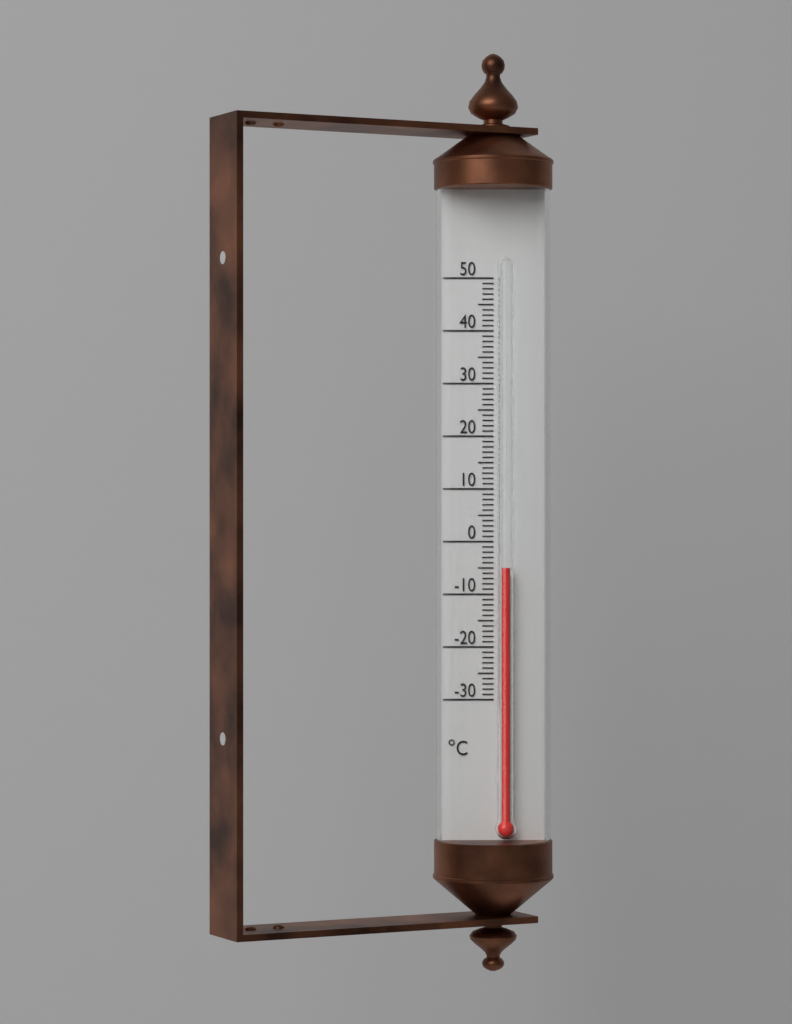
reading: -5 °C
